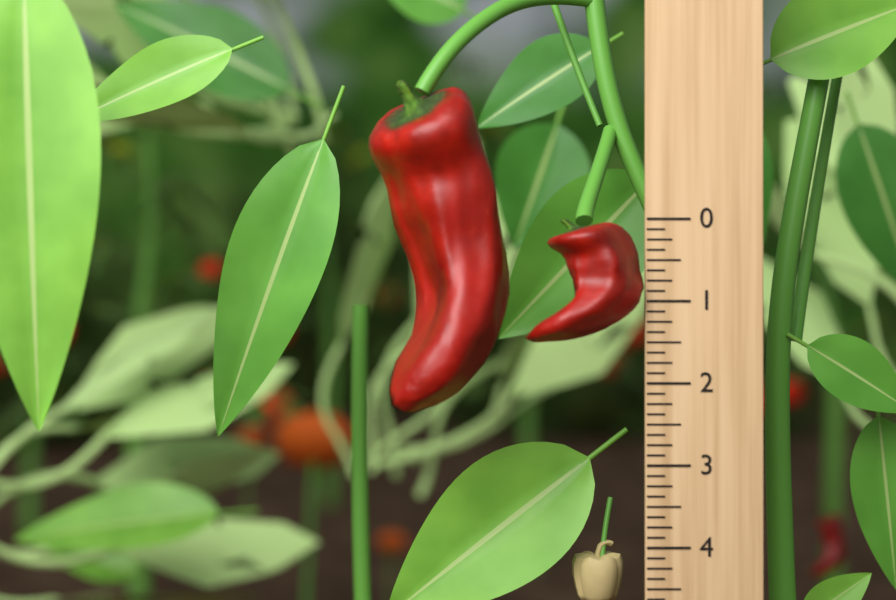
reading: 1.500 (no unit)
